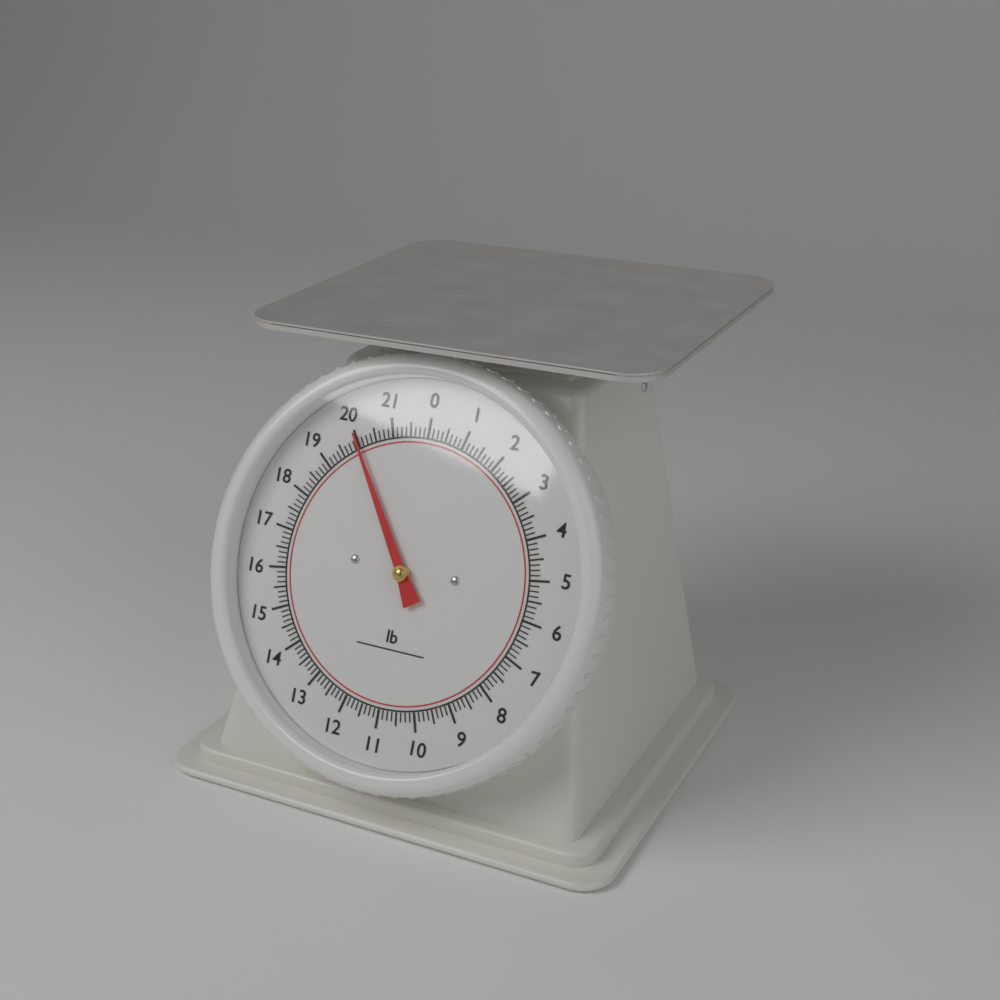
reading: 20.000 lb
